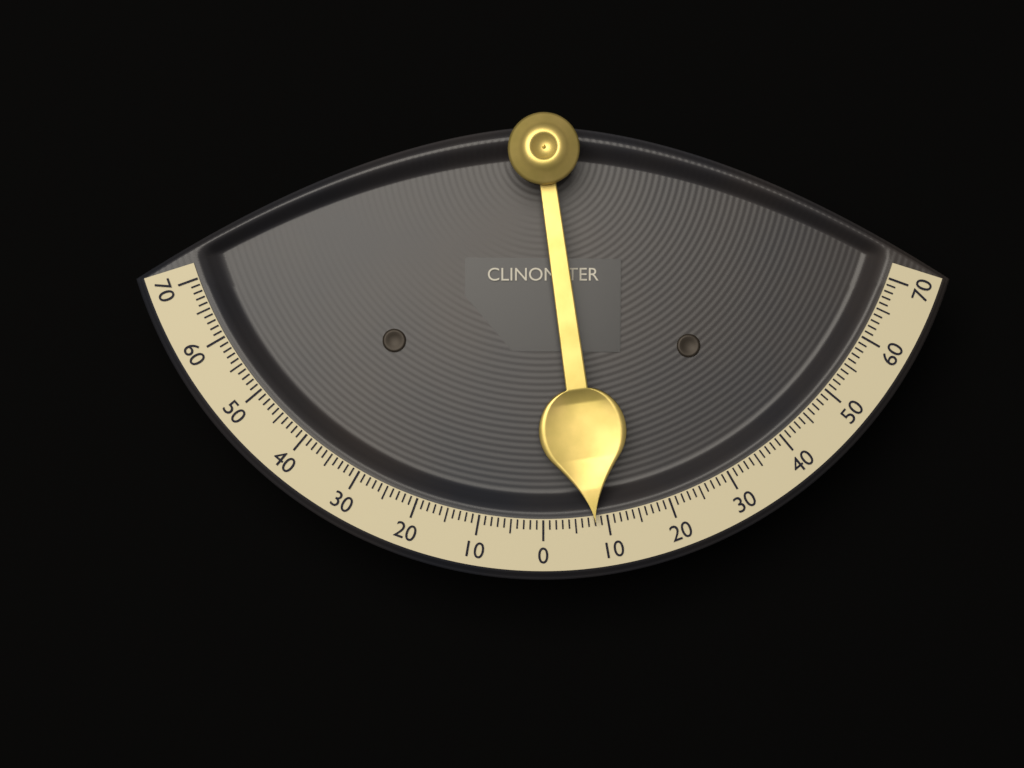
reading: 8 (no unit)
